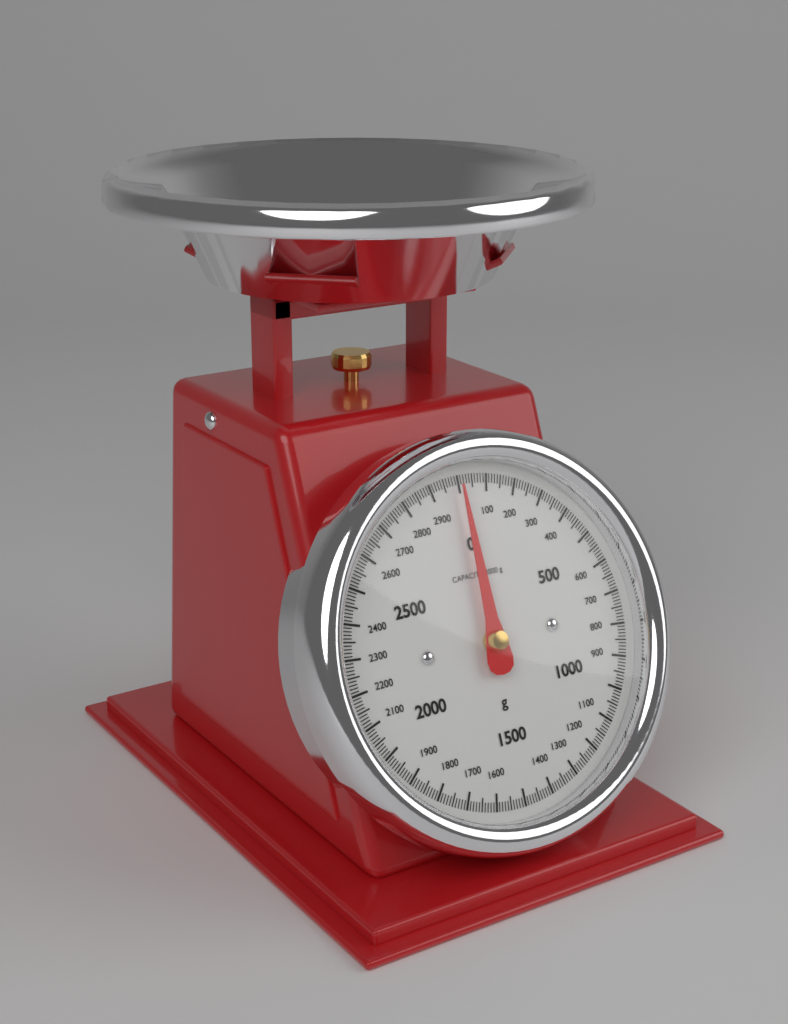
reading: 0 g
